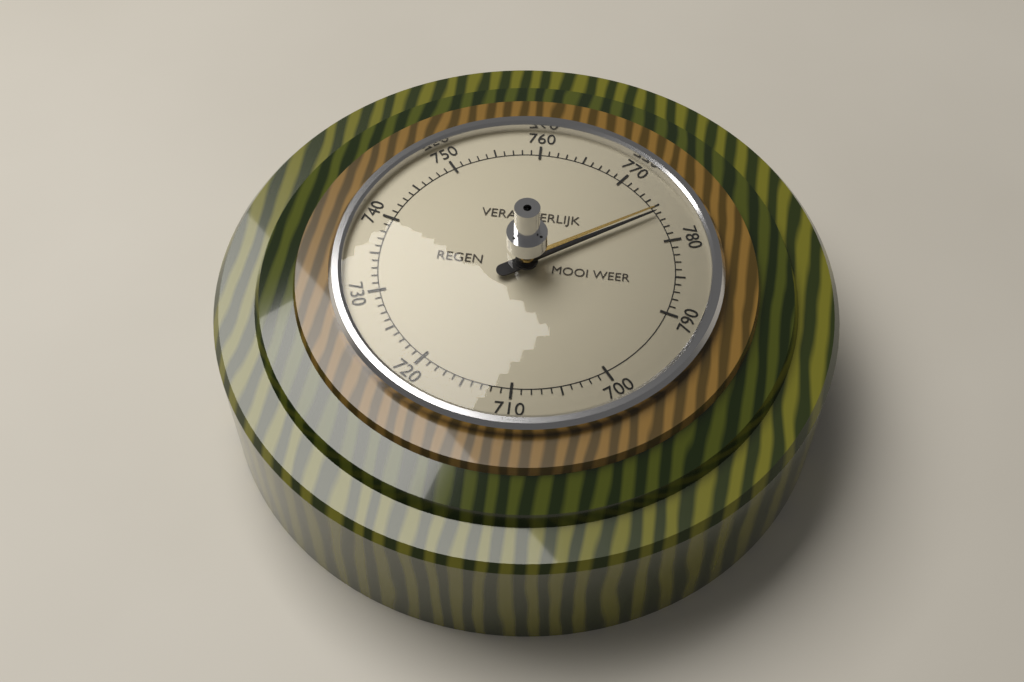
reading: 776 (no unit)
